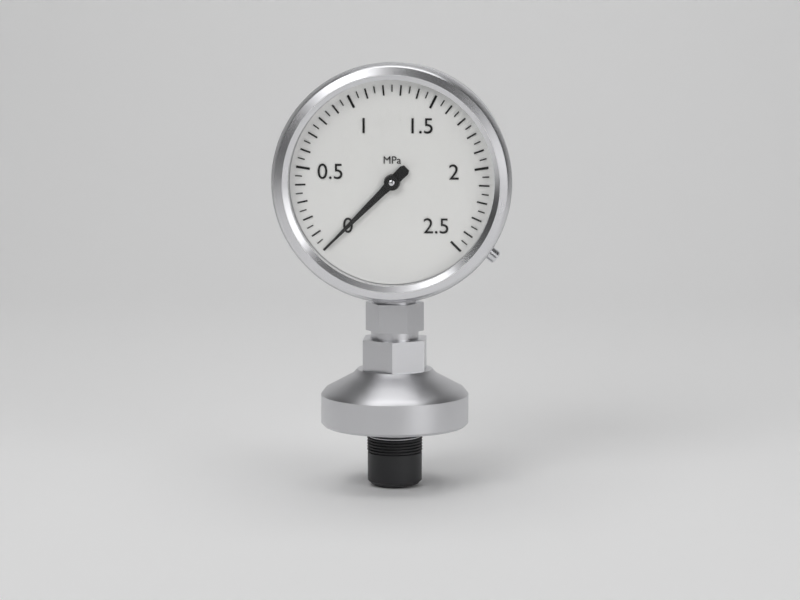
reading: 0.00 MPa
